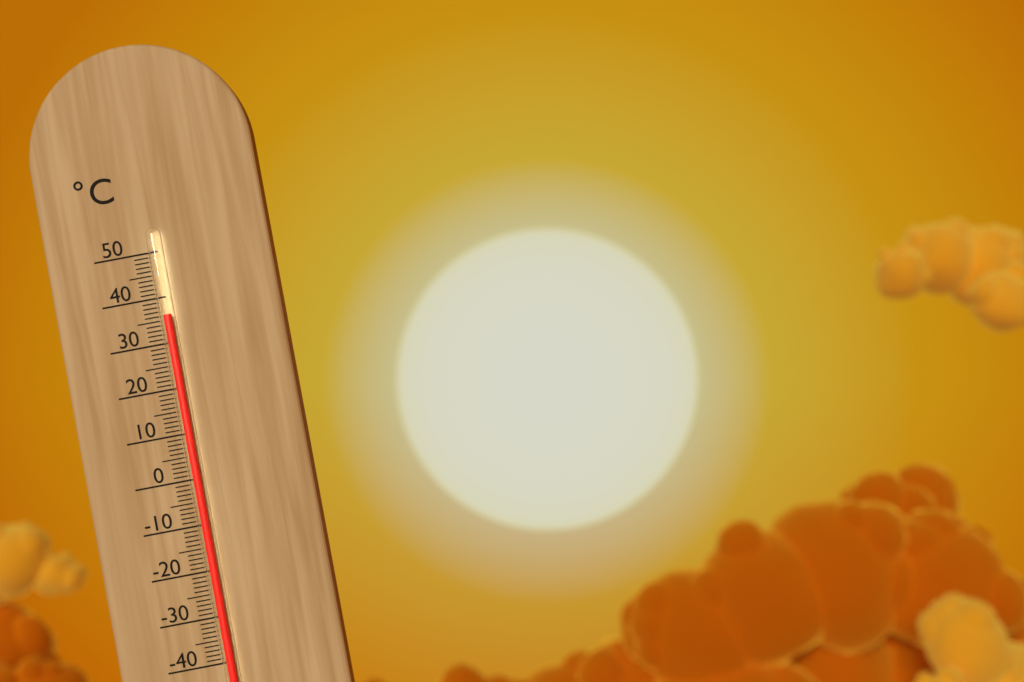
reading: 36 °C
